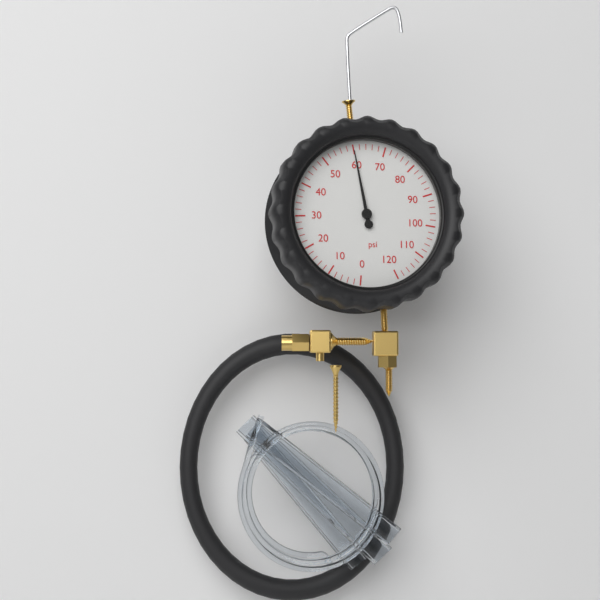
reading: 60 psi
